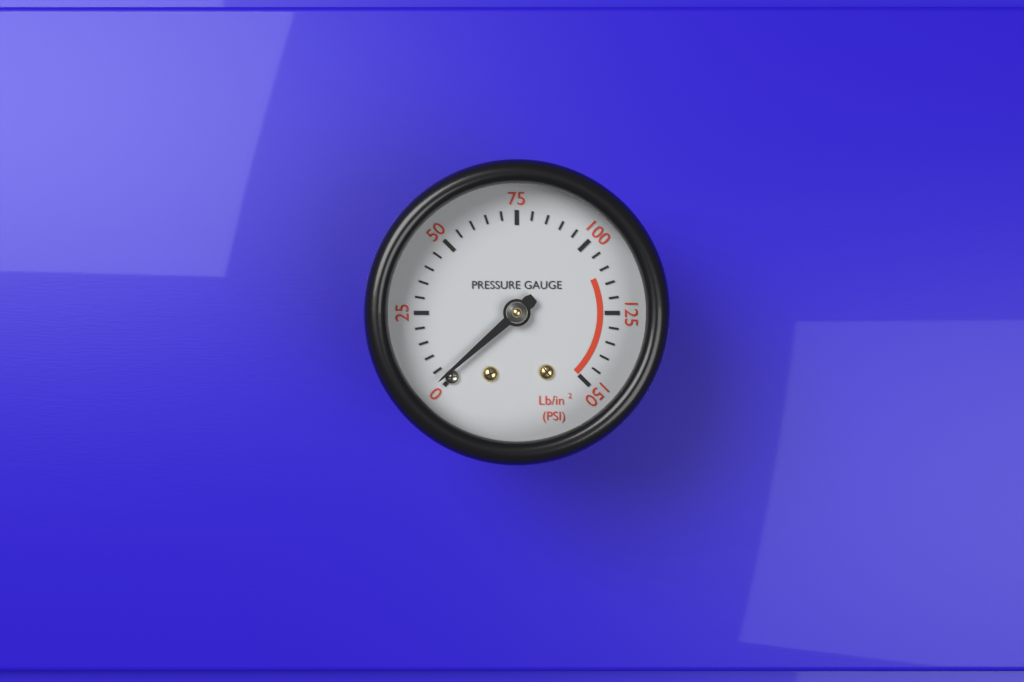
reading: 2 psi
